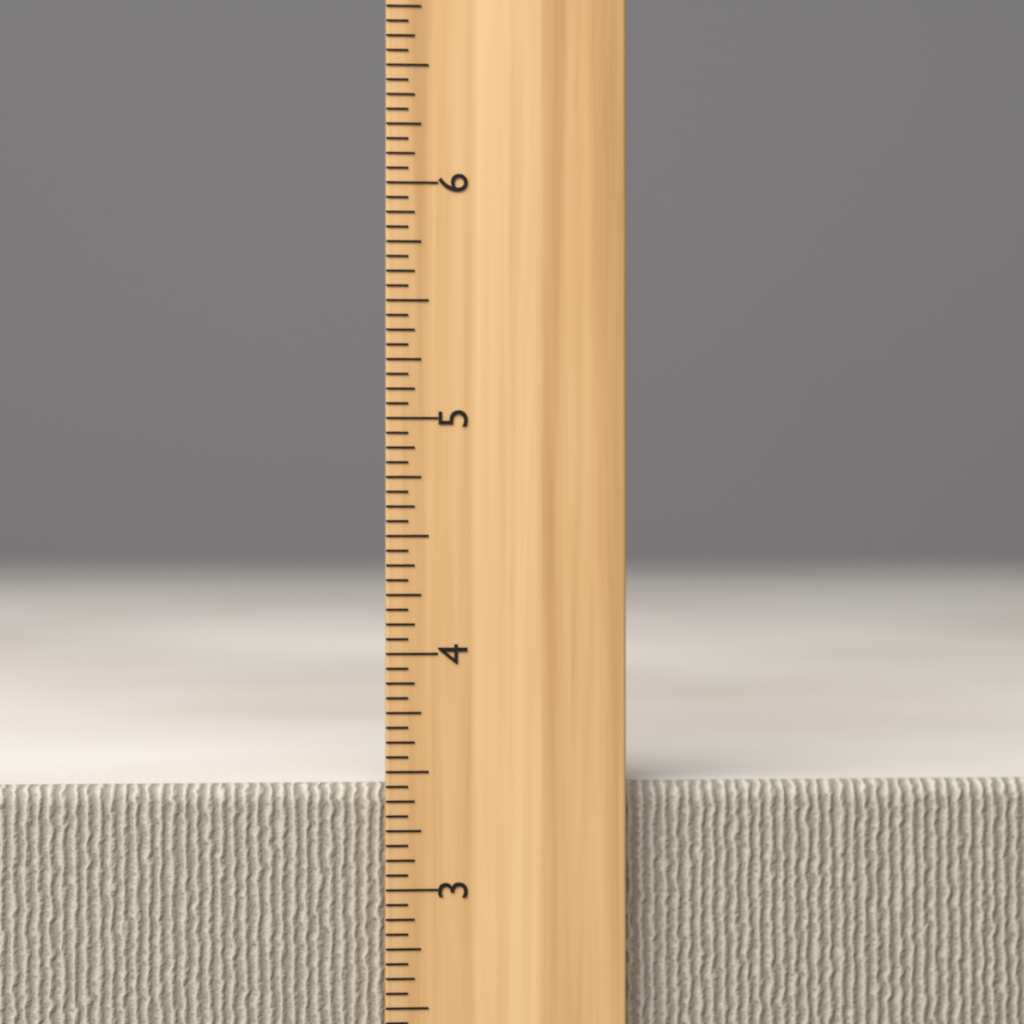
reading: 3.4375 inch
